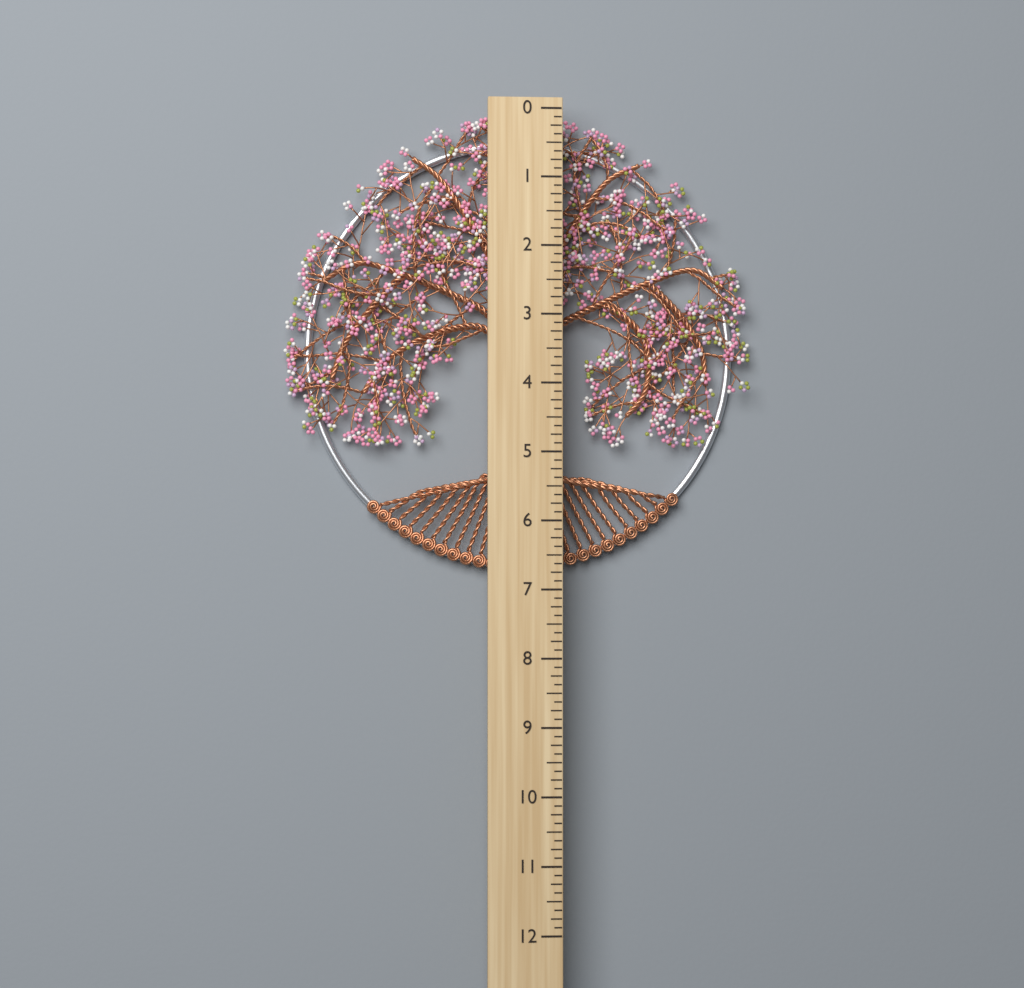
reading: 6.750 (no unit)
